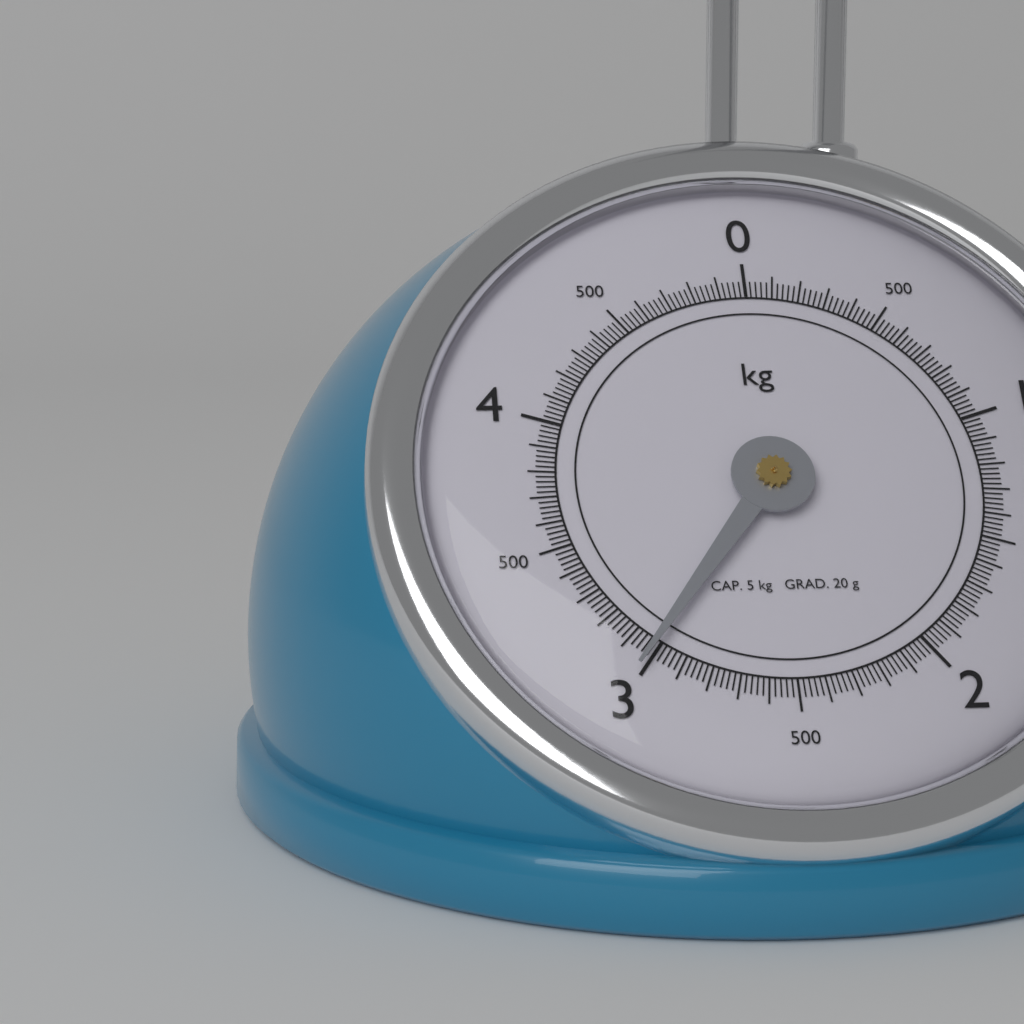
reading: 3.02 kg
